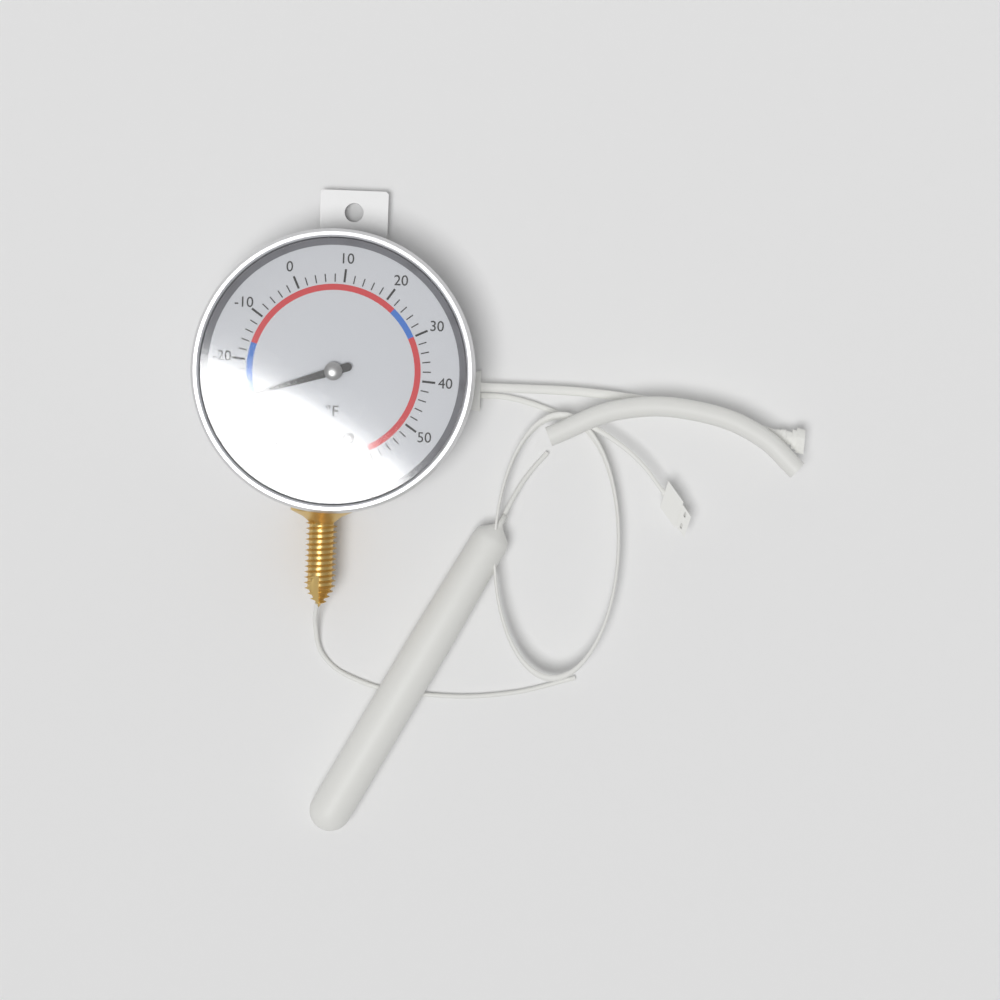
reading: -28 °F
